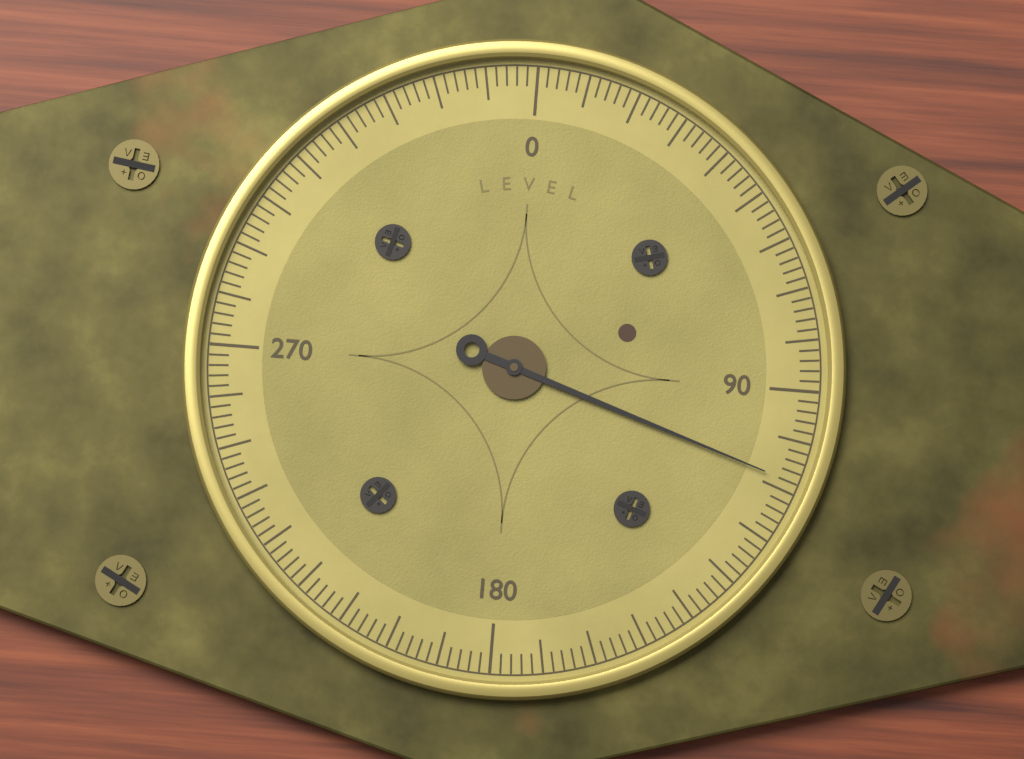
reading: 108 (no unit)
